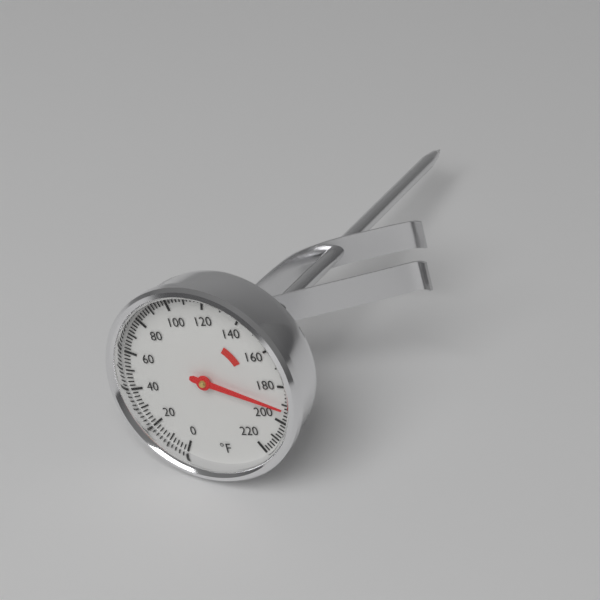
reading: 192 °F
